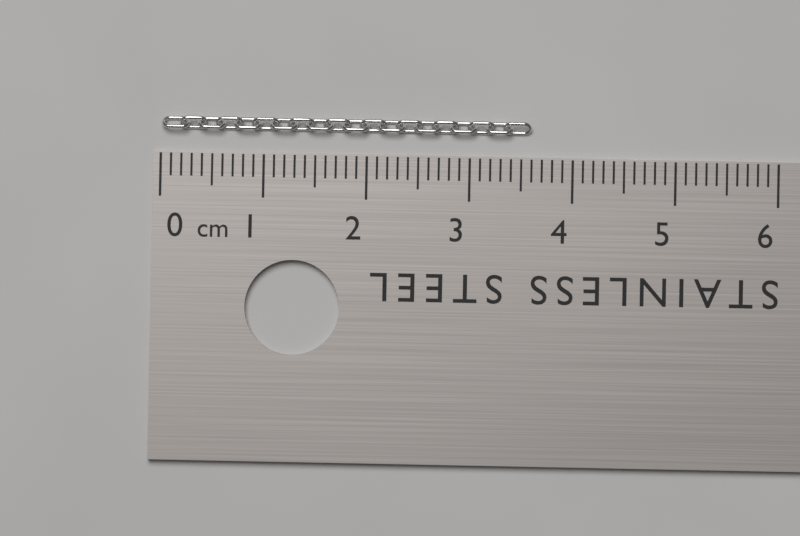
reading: 3.6 cm
